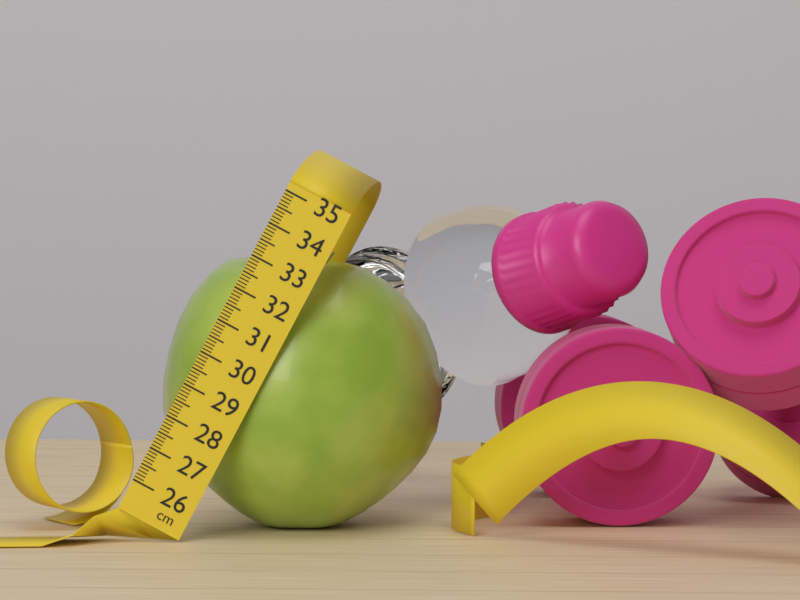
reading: 33.9 cm
